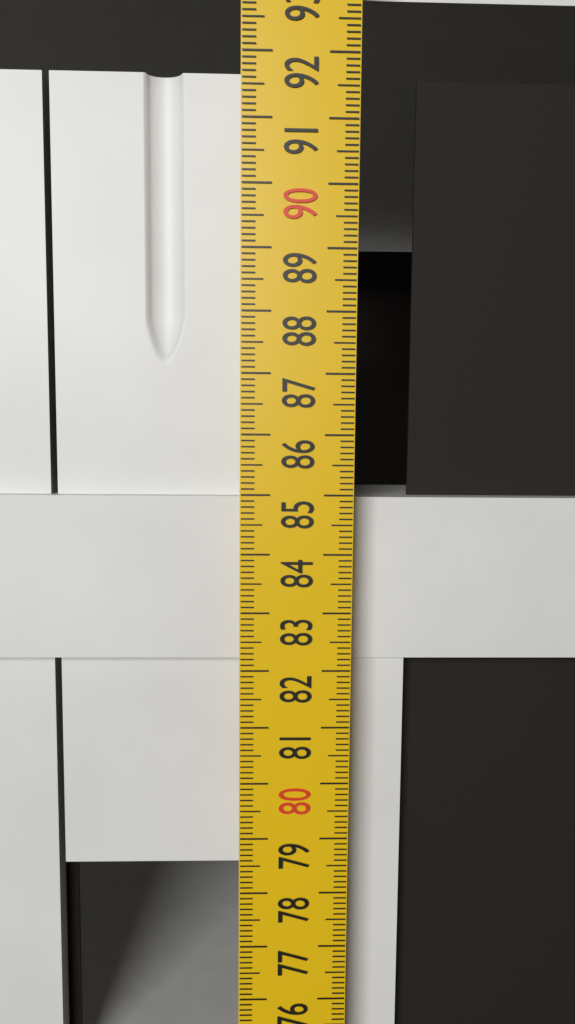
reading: 84.9 cm
